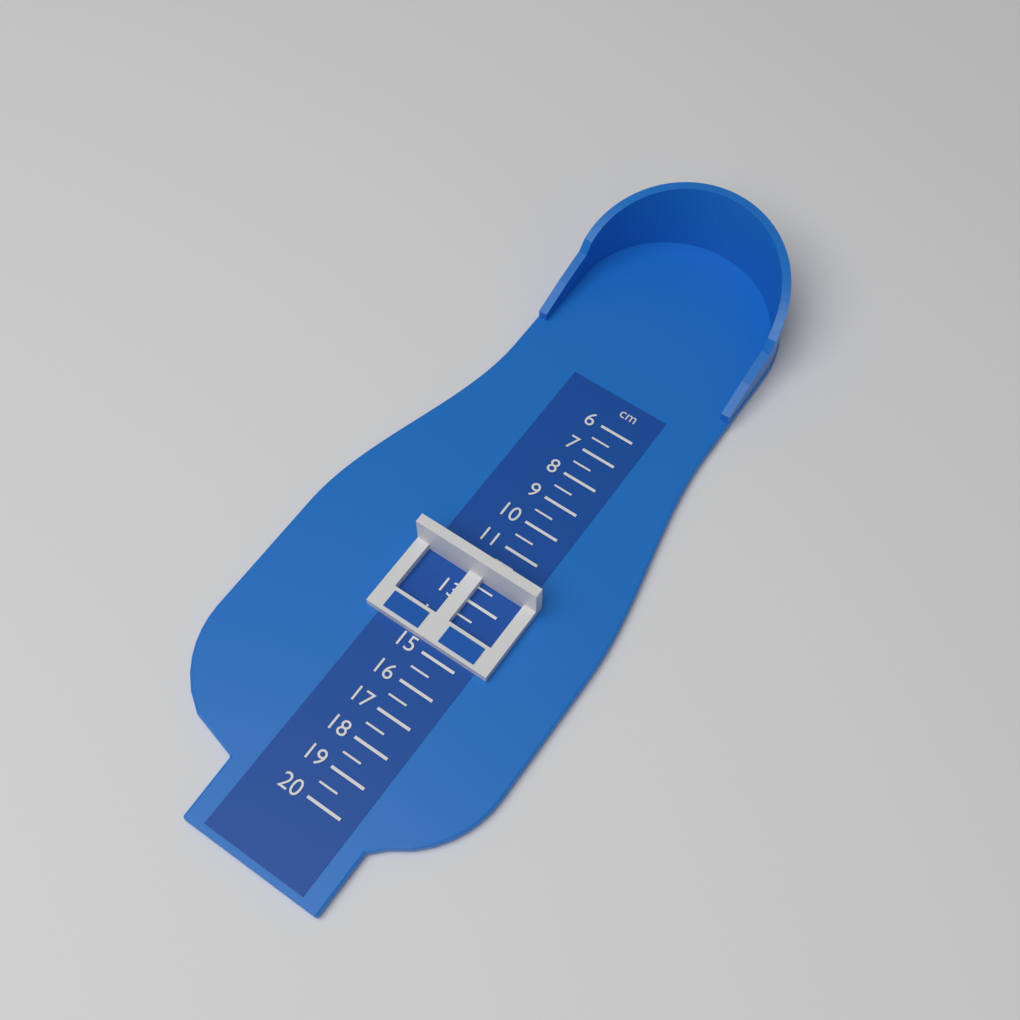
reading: 12.0 cm
